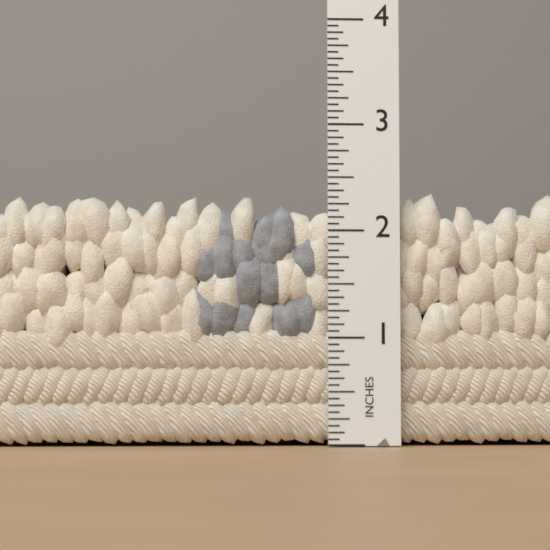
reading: 2.3750 in
